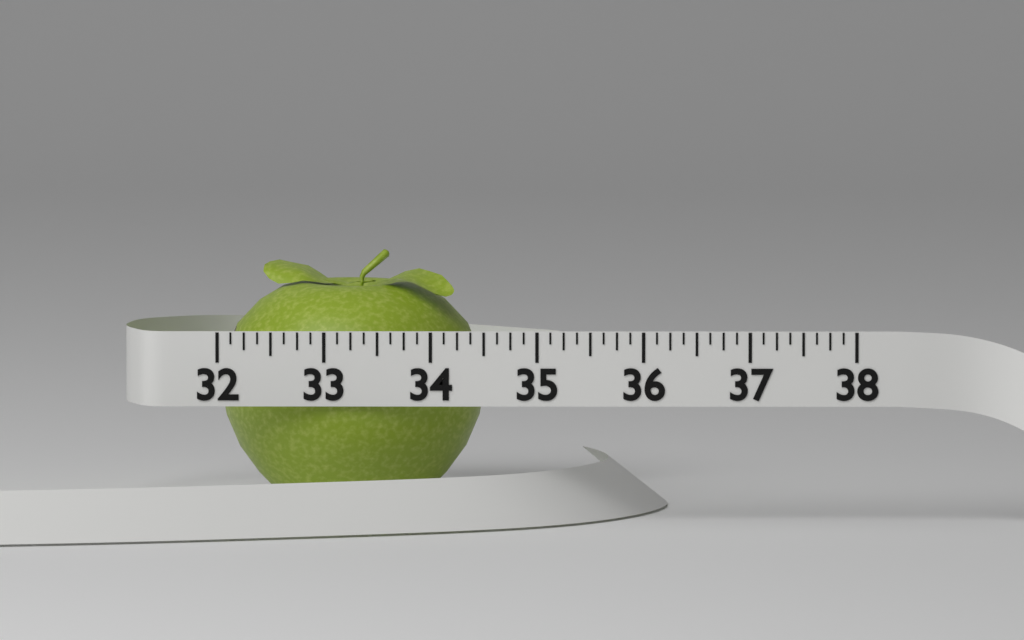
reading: 34.500 (no unit)
